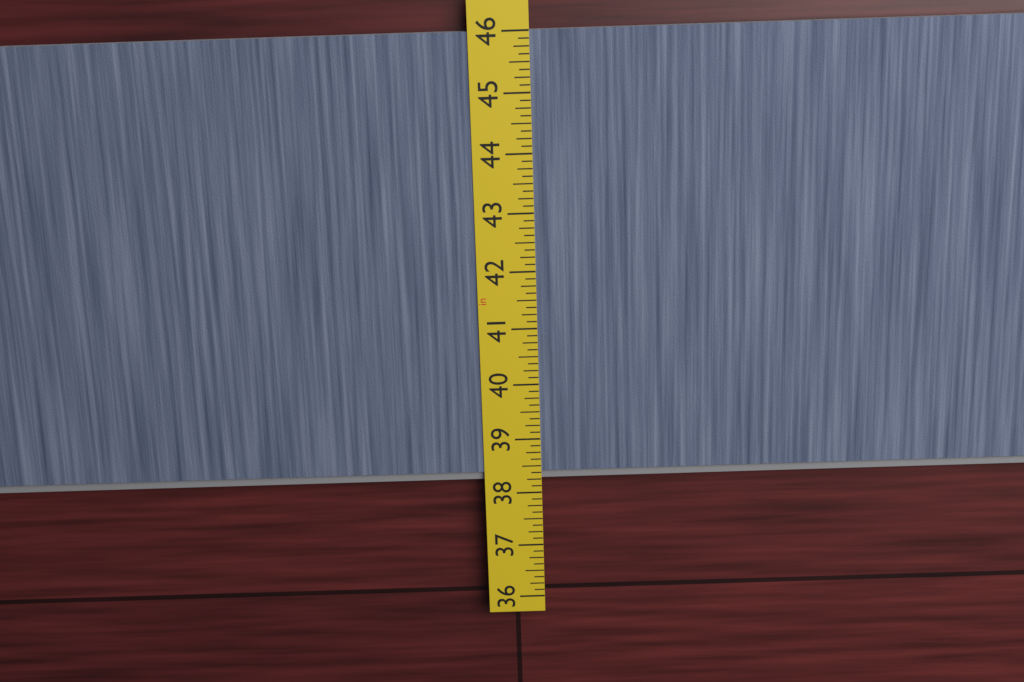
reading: 38.250 in
